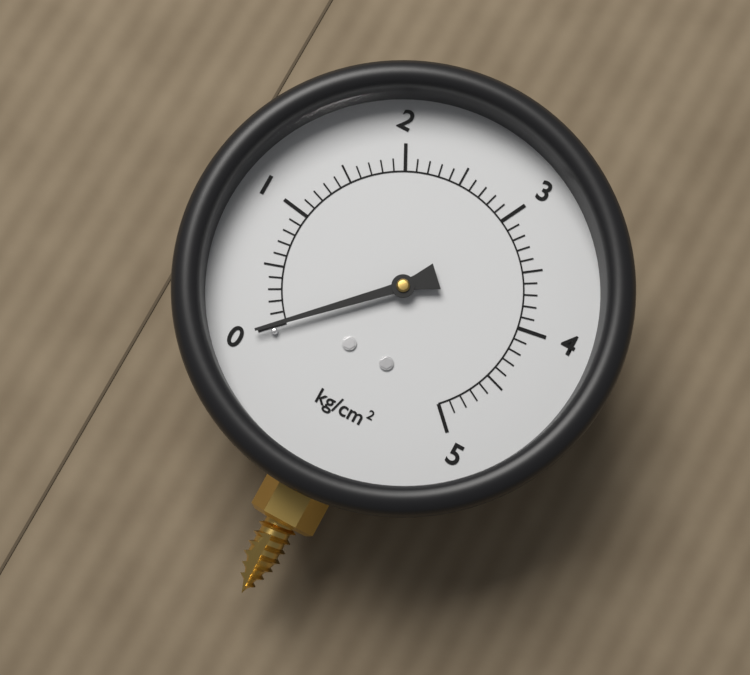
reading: 0.0 kg/cm²
